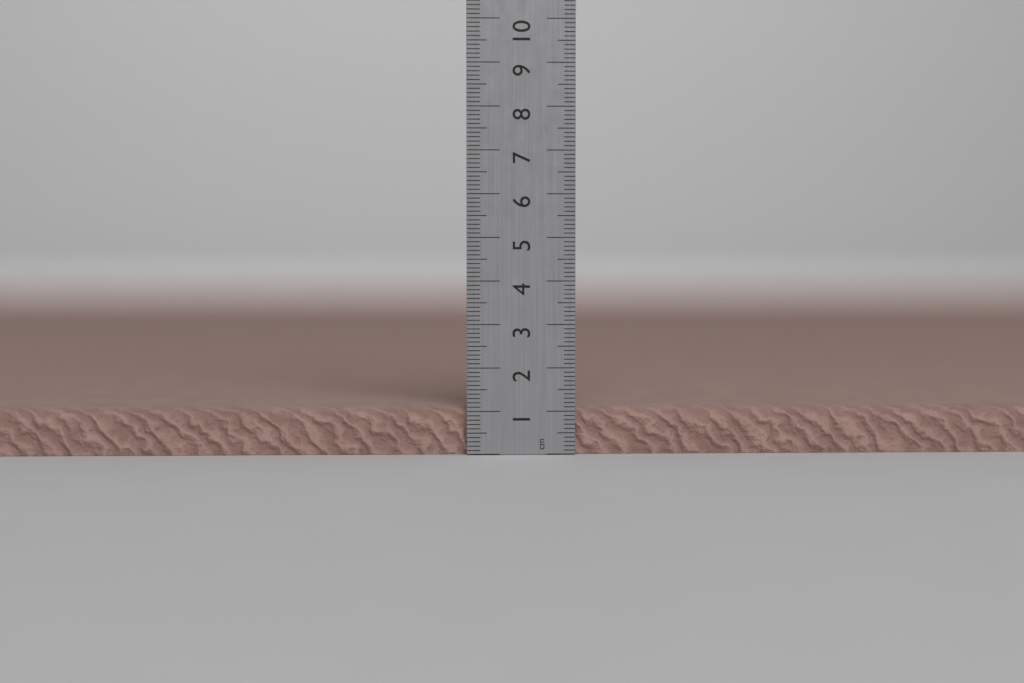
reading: 1.1 cm
